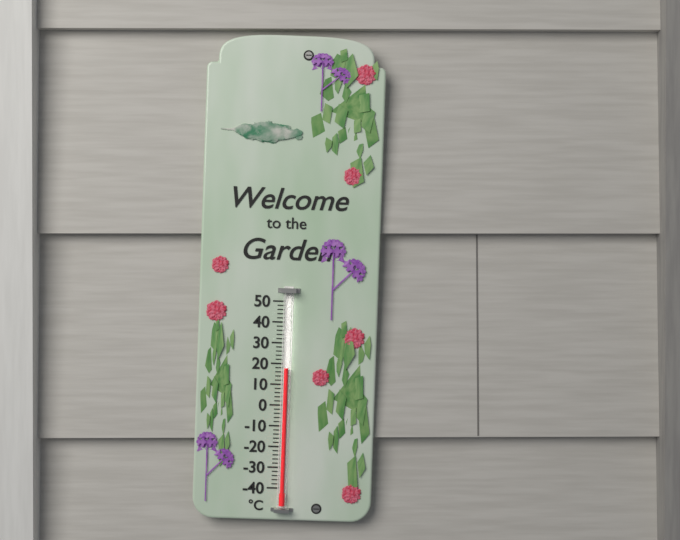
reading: 18 °C
